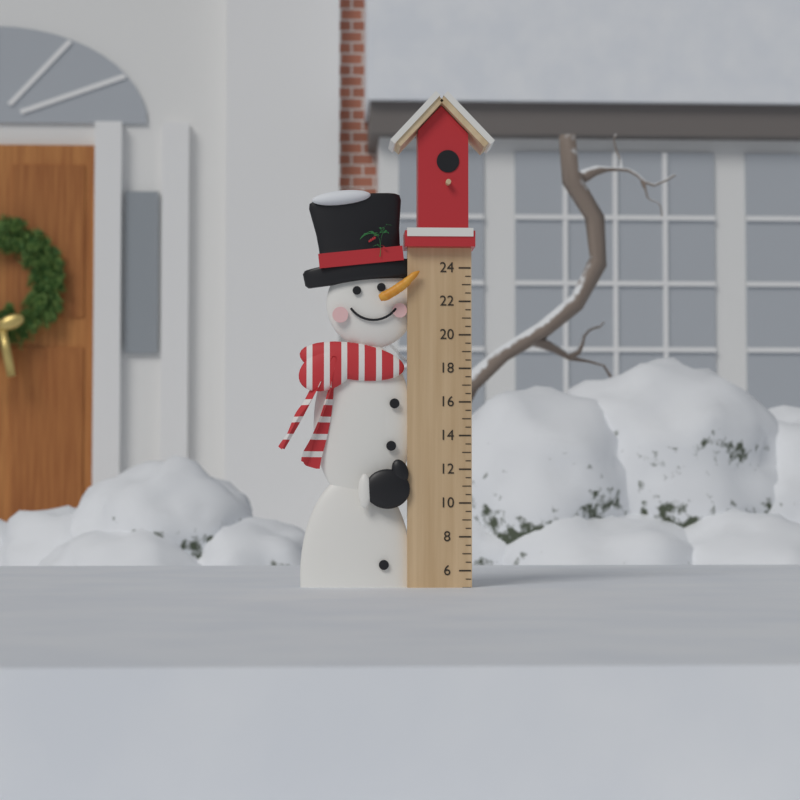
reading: 5.0 (no unit)
